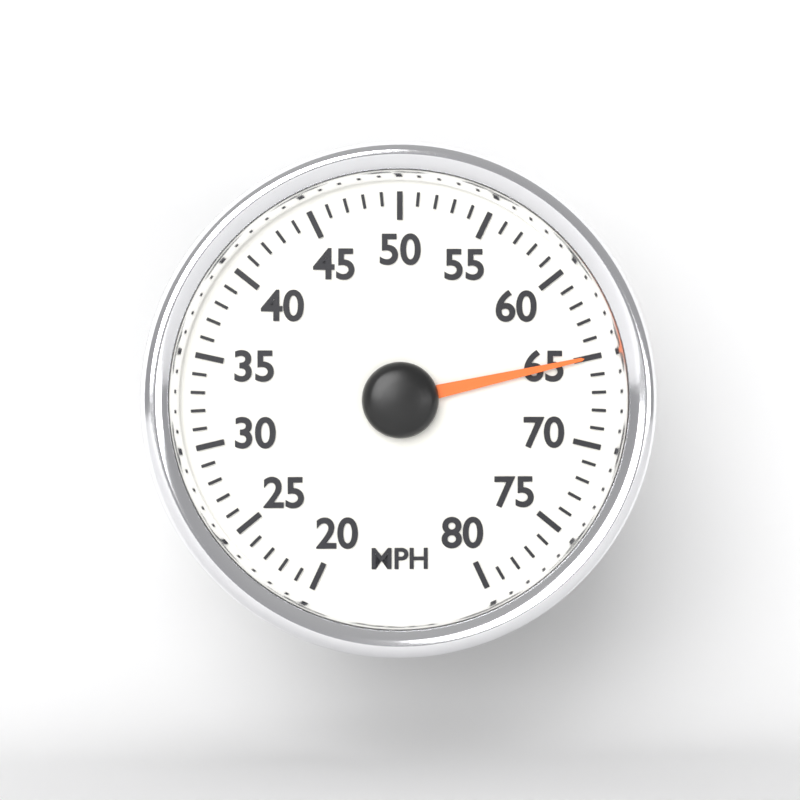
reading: 65 MPH
